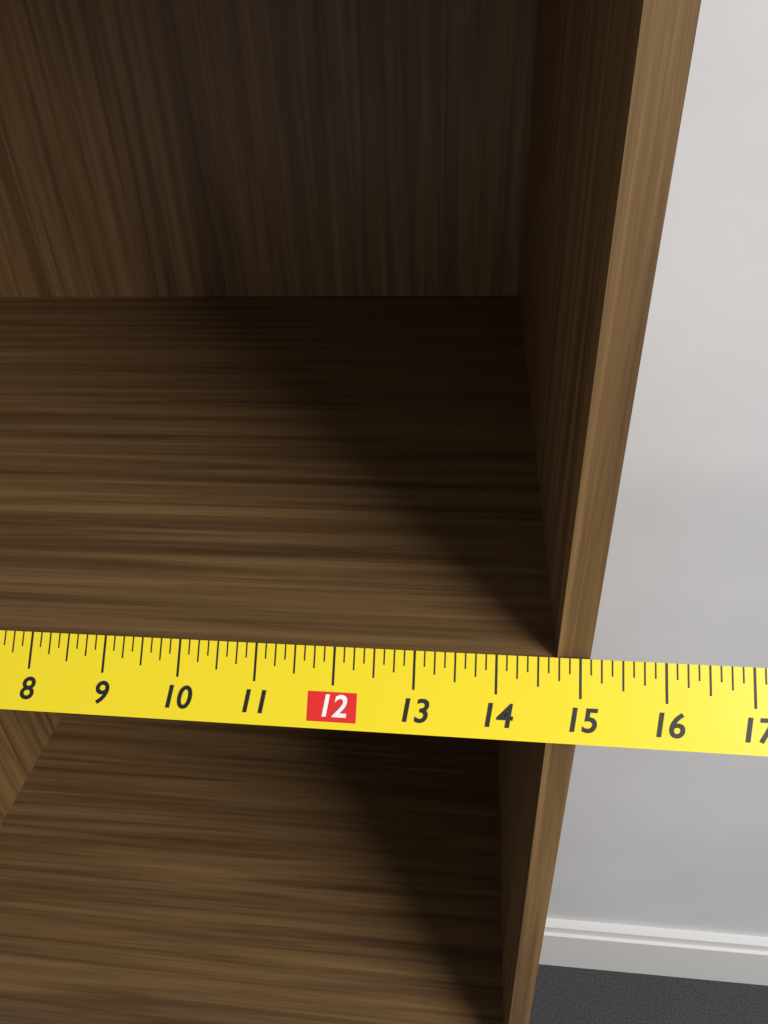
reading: 15.125 in
